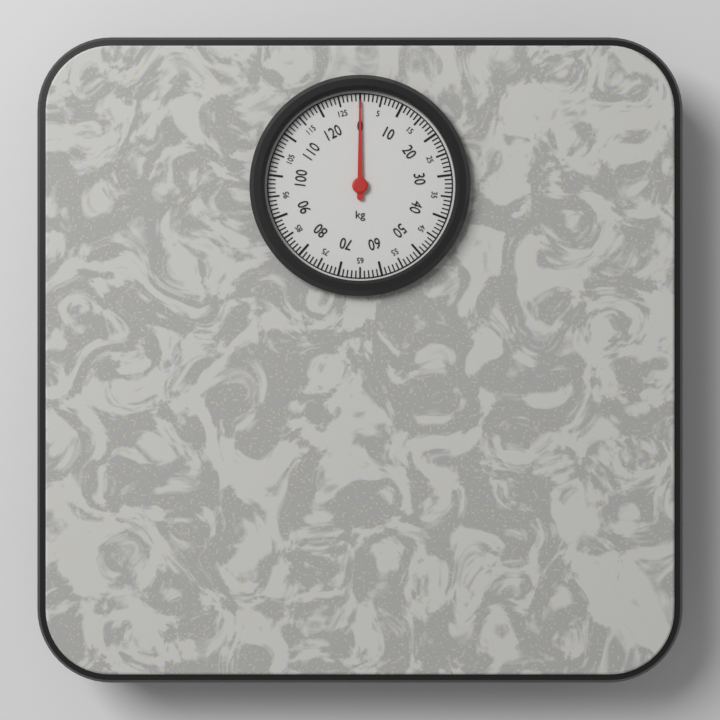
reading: 0 kg
